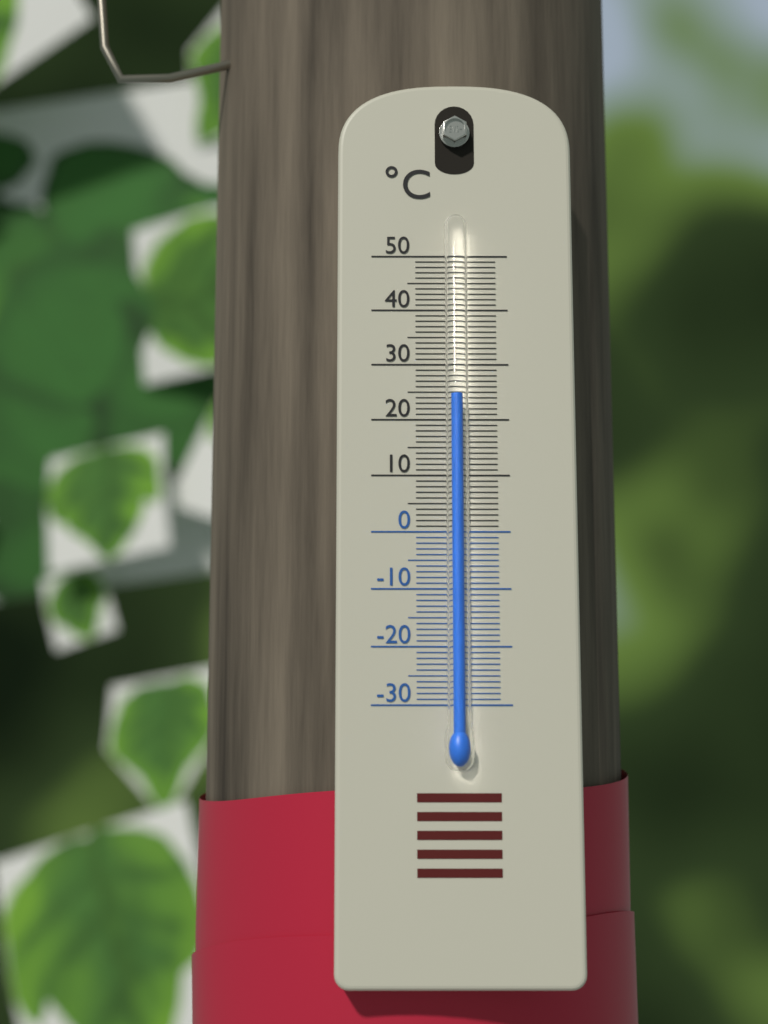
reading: 24 °C
